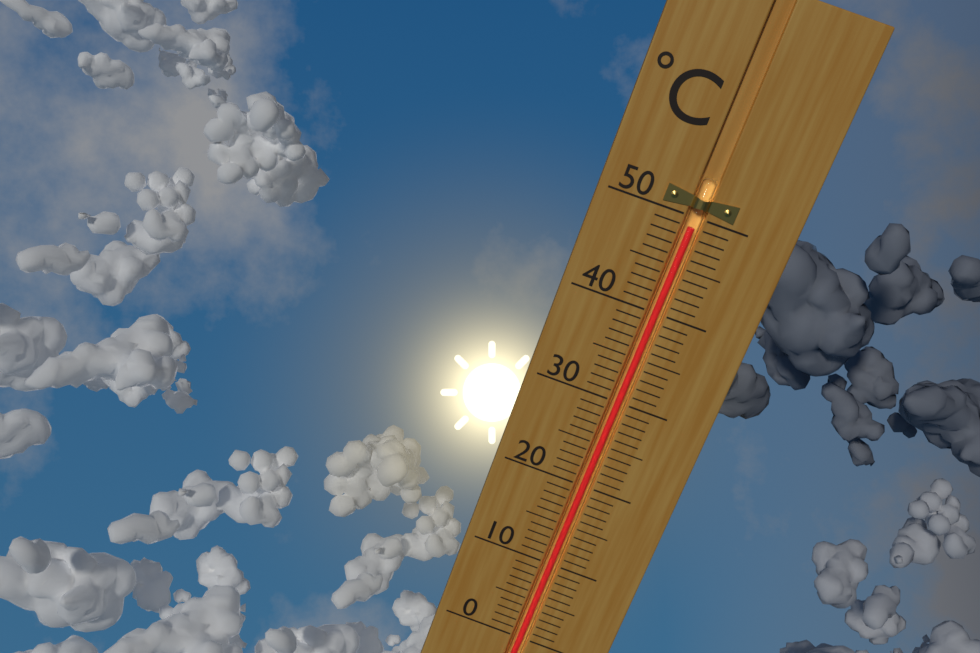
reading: 49 °C
